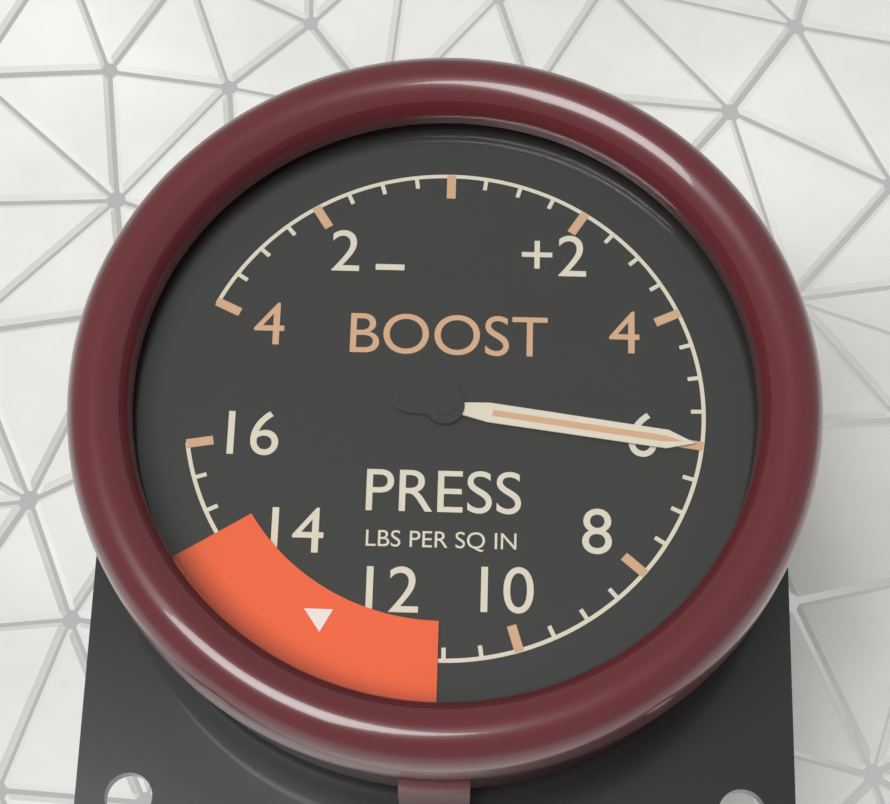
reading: 6.0 psi
